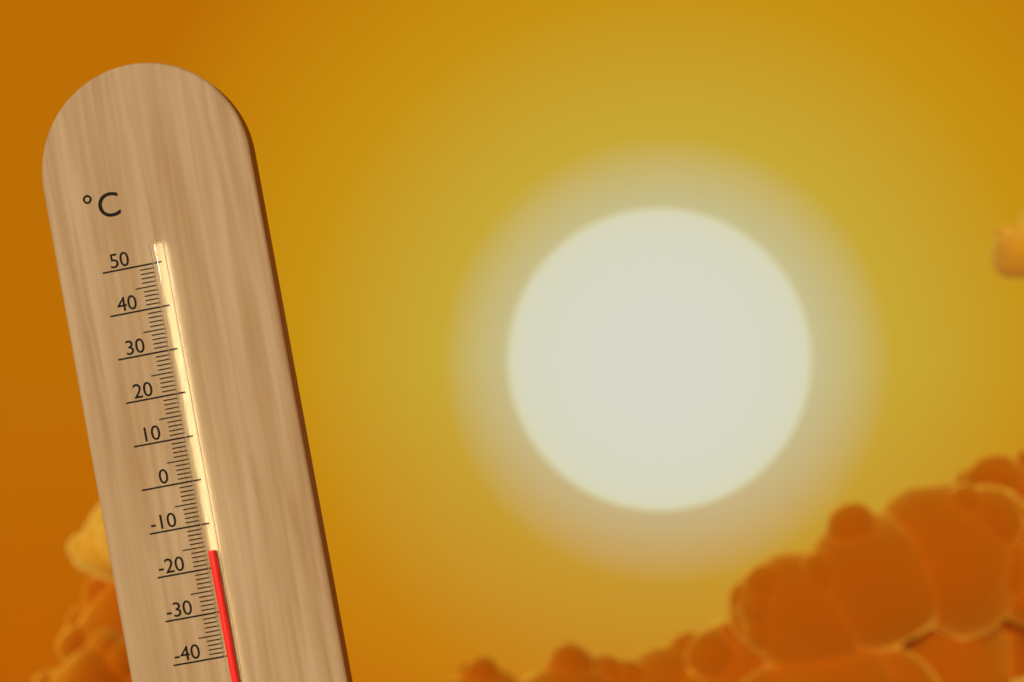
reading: -16 °C
